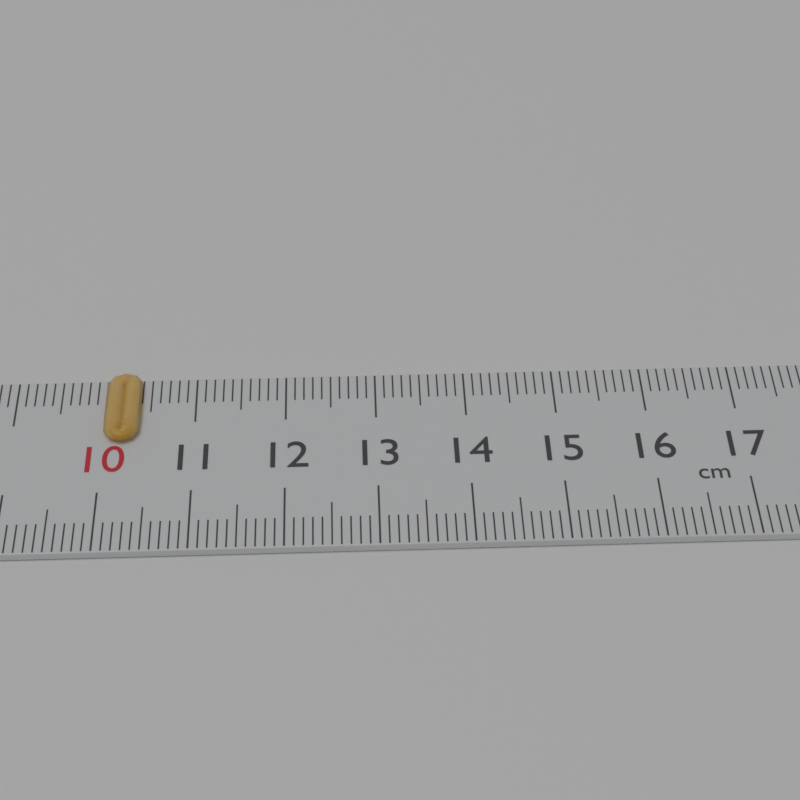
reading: 10.4 cm
